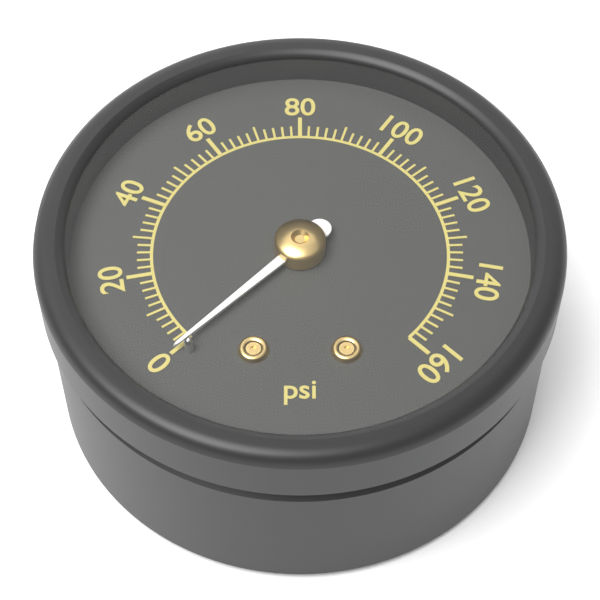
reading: 0 psi
